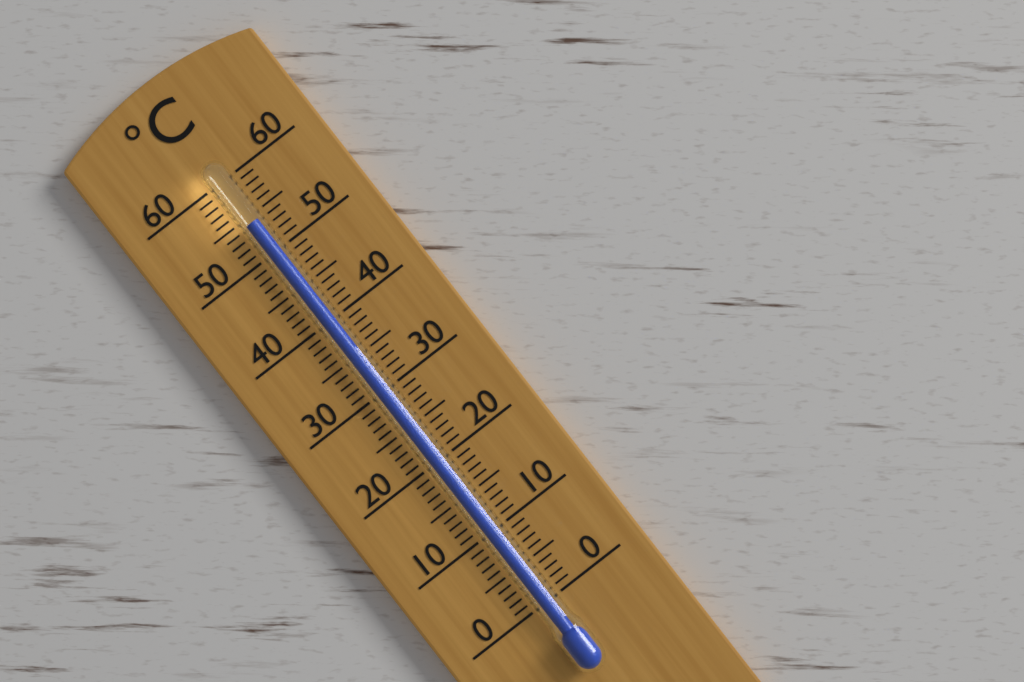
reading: 54 °C
